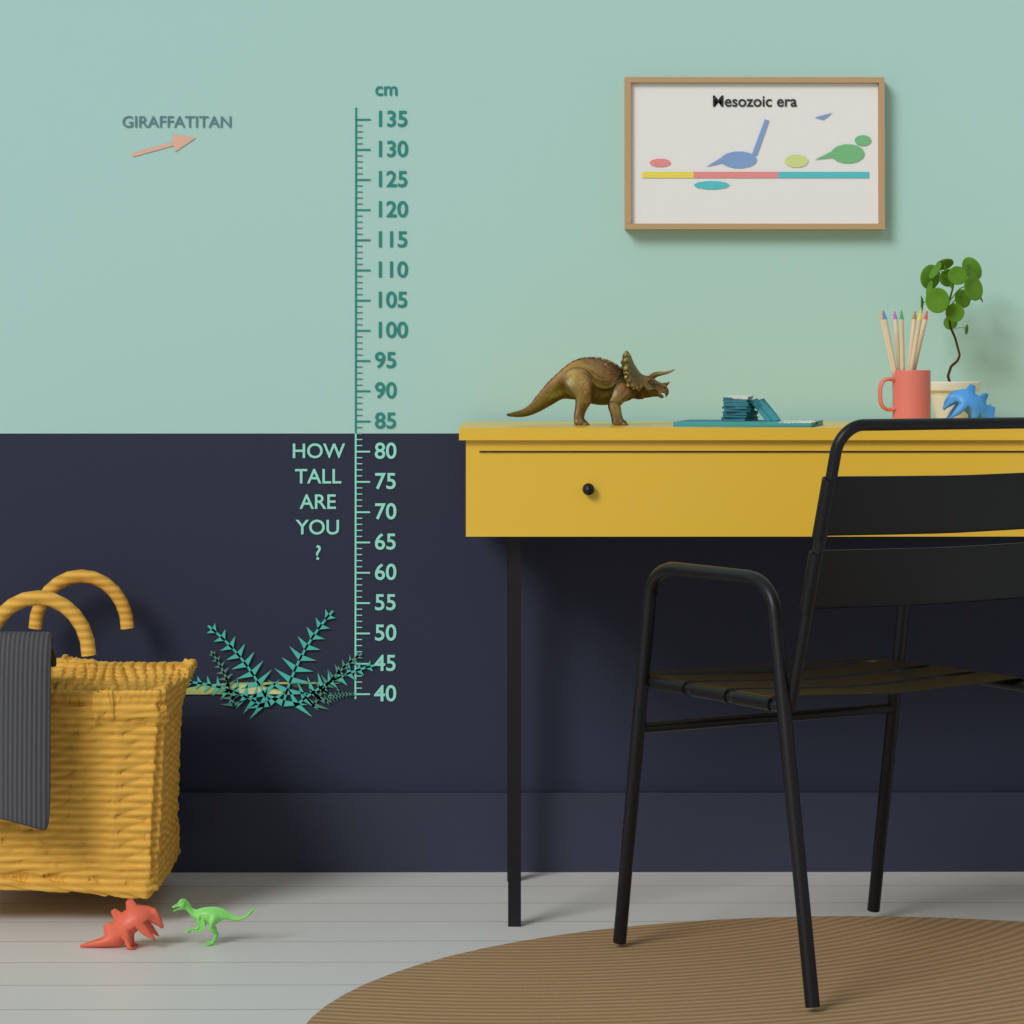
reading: 42 cm
